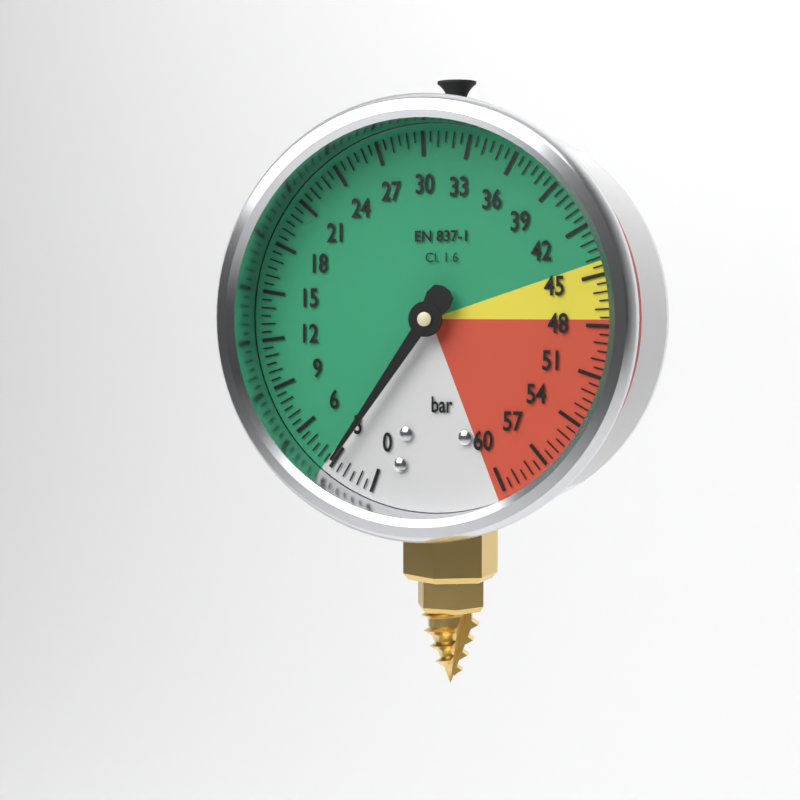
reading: 3.0 bar
